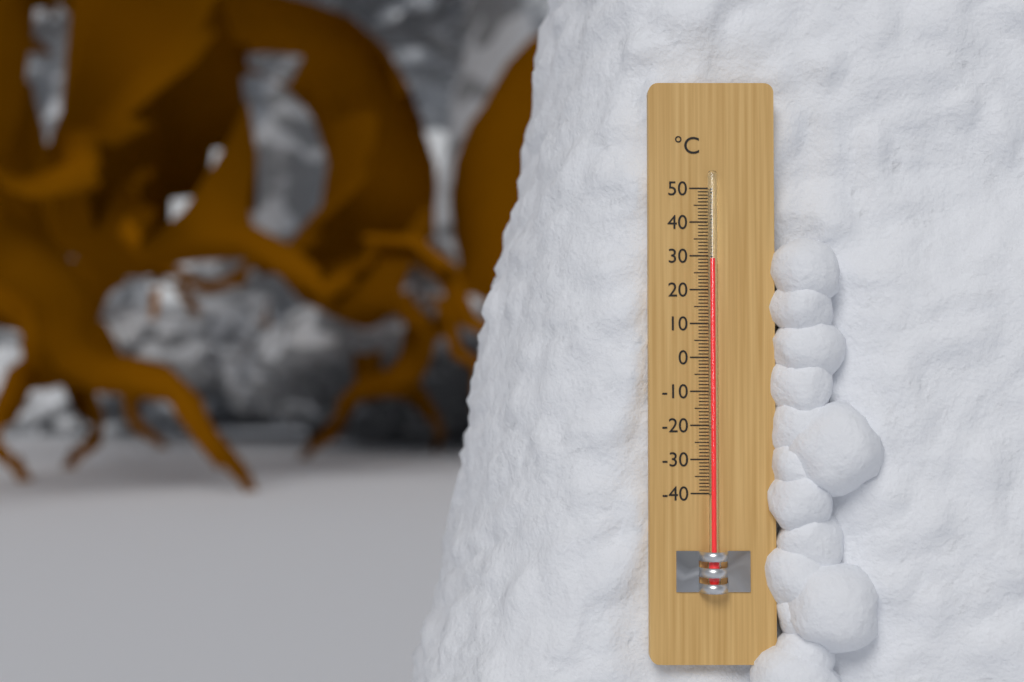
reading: 29 °C
